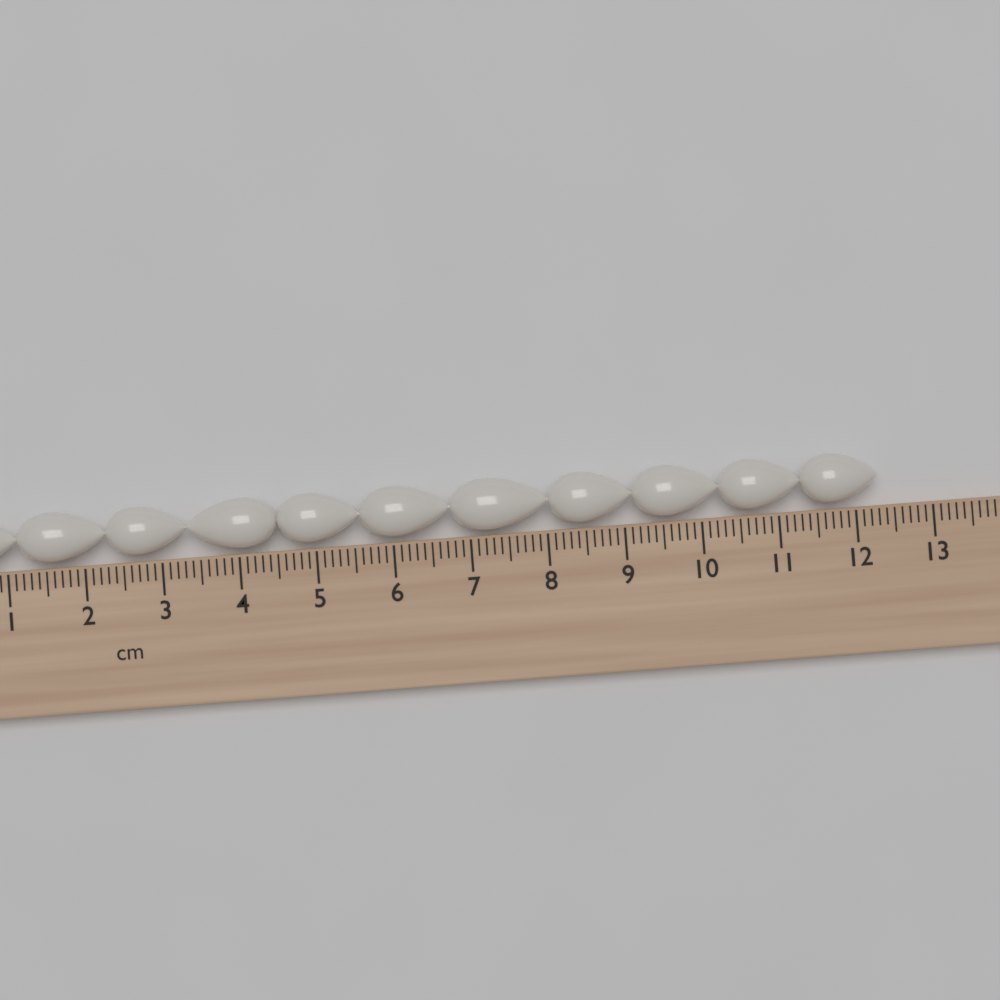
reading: 12.3 cm
